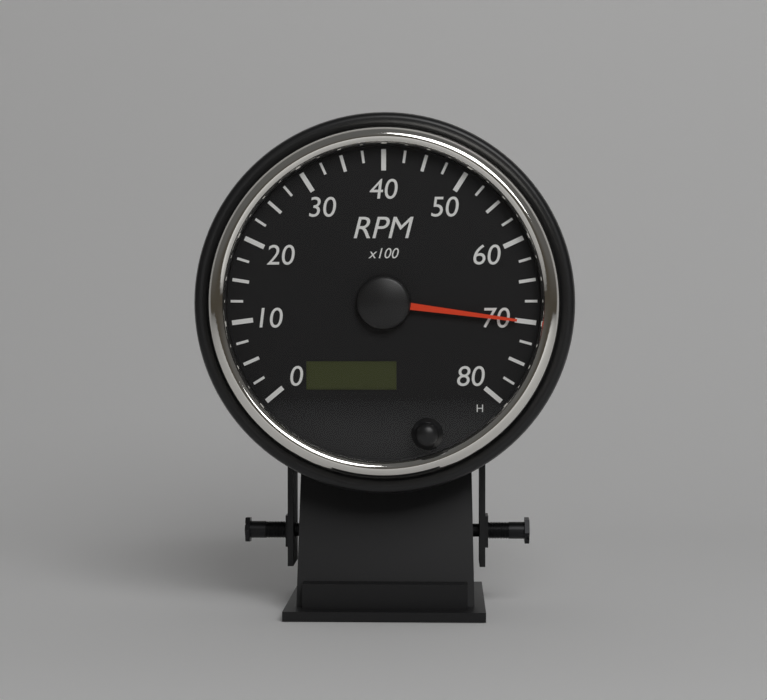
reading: 7000 RPM
